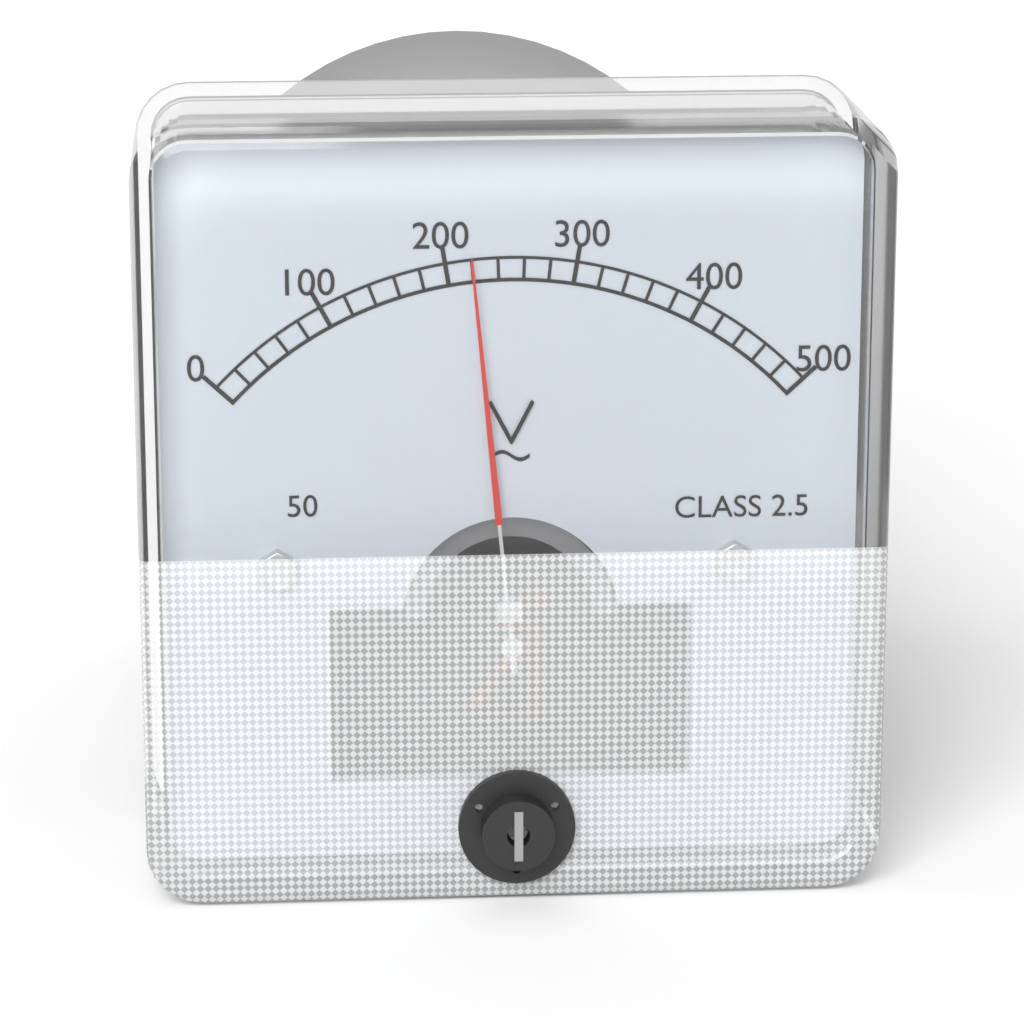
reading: 220 V
